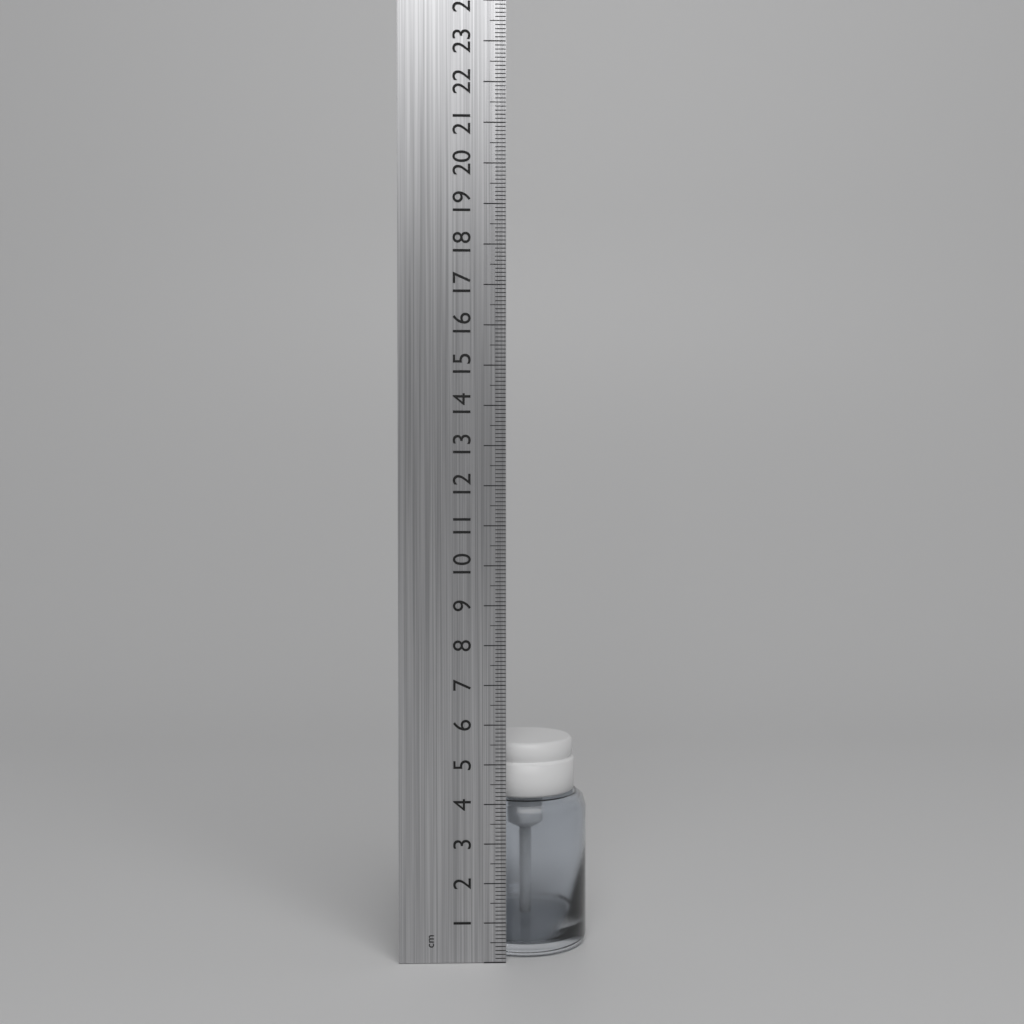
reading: 5.4 cm
